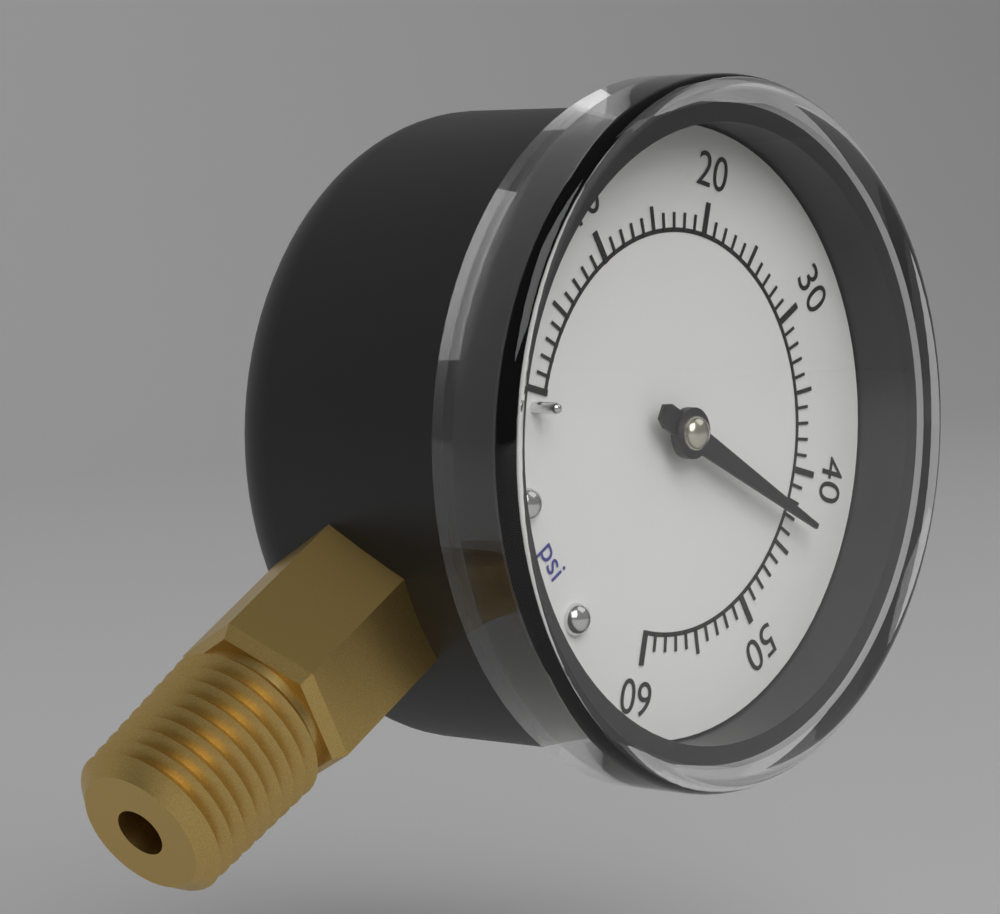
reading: 43 psi
